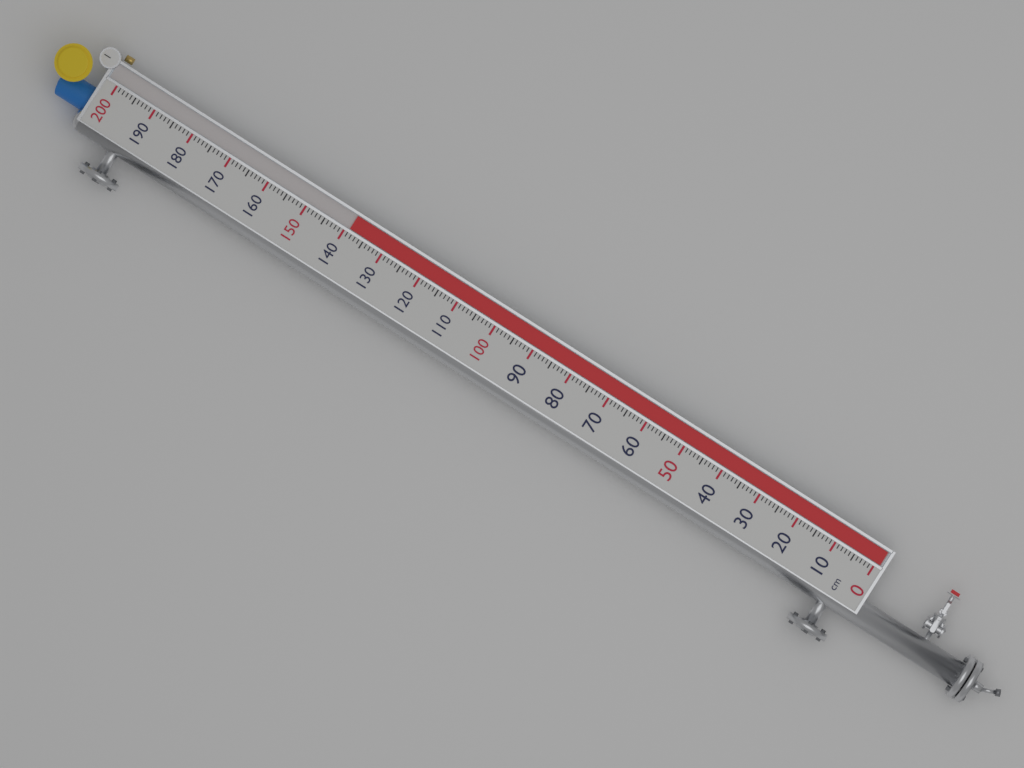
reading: 139 cm
